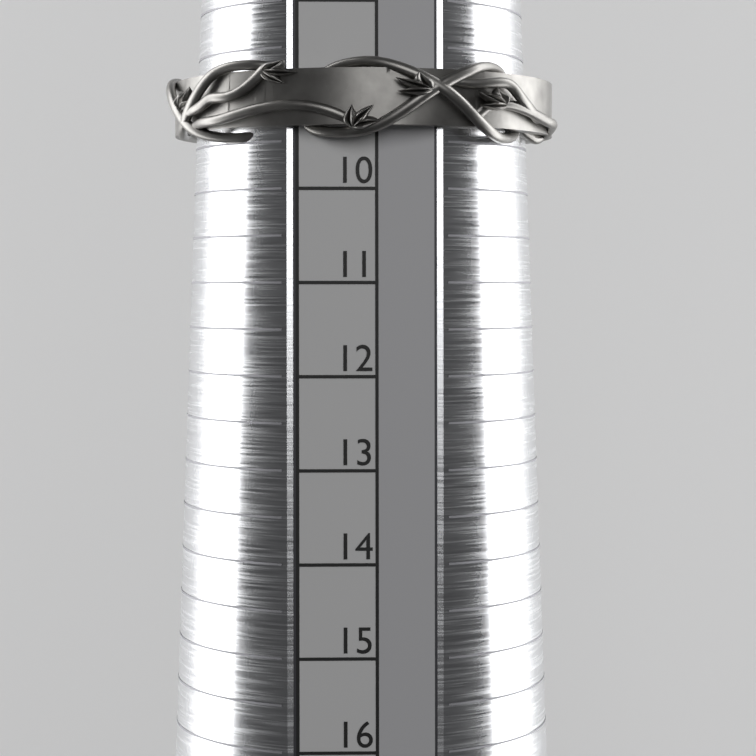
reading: 9.5 (no unit)
